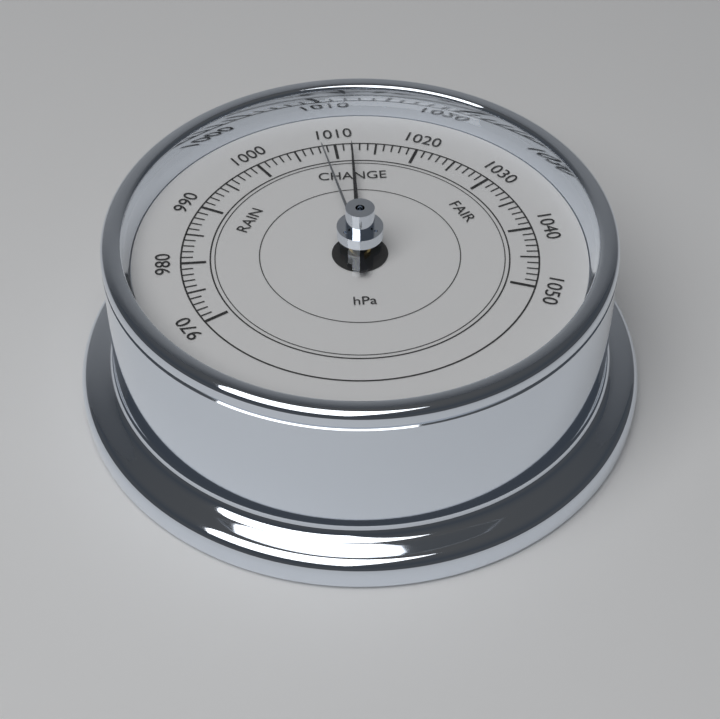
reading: 1012 hPa
